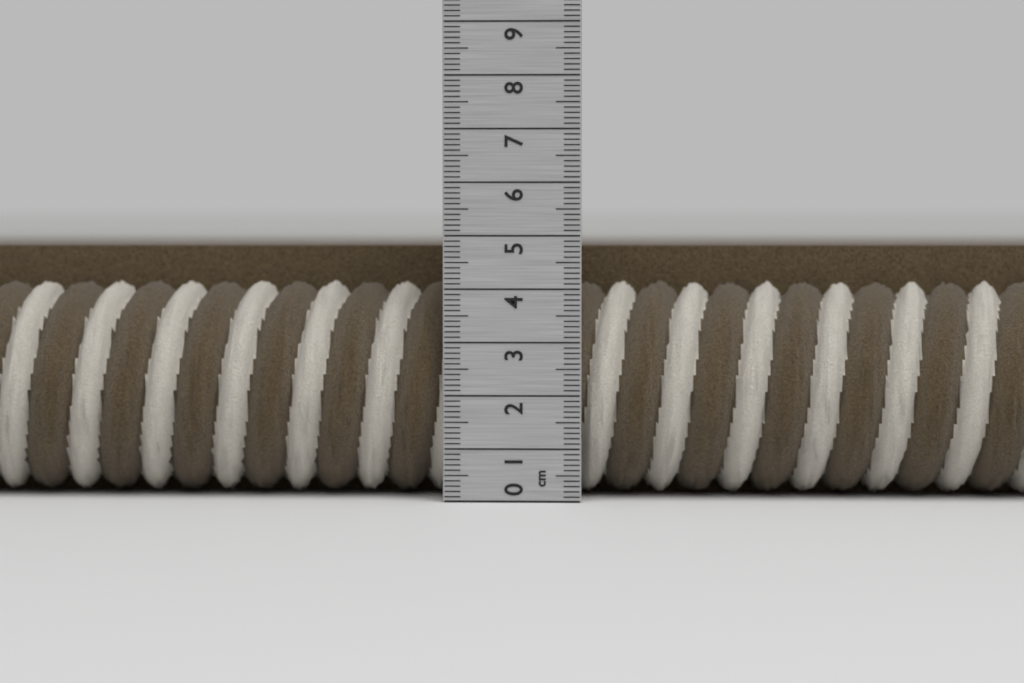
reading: 4.8 cm
